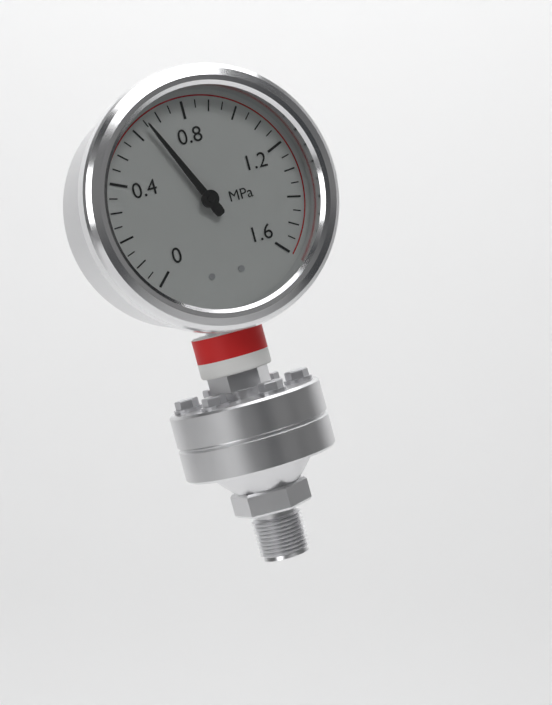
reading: 0.65 MPa
